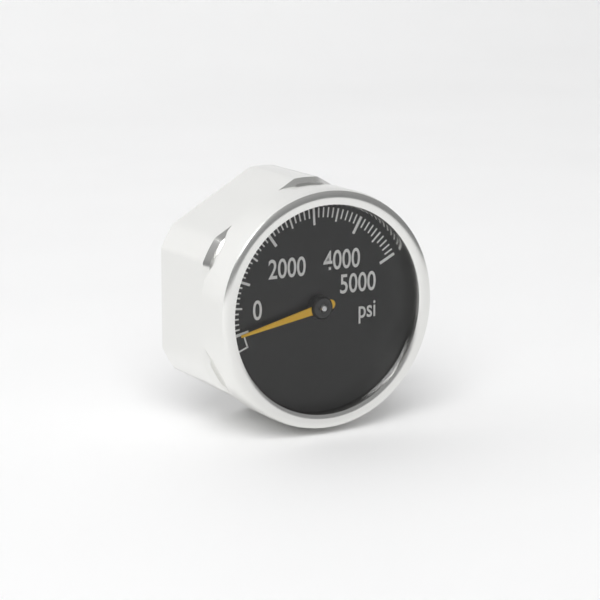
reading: 0 psi
